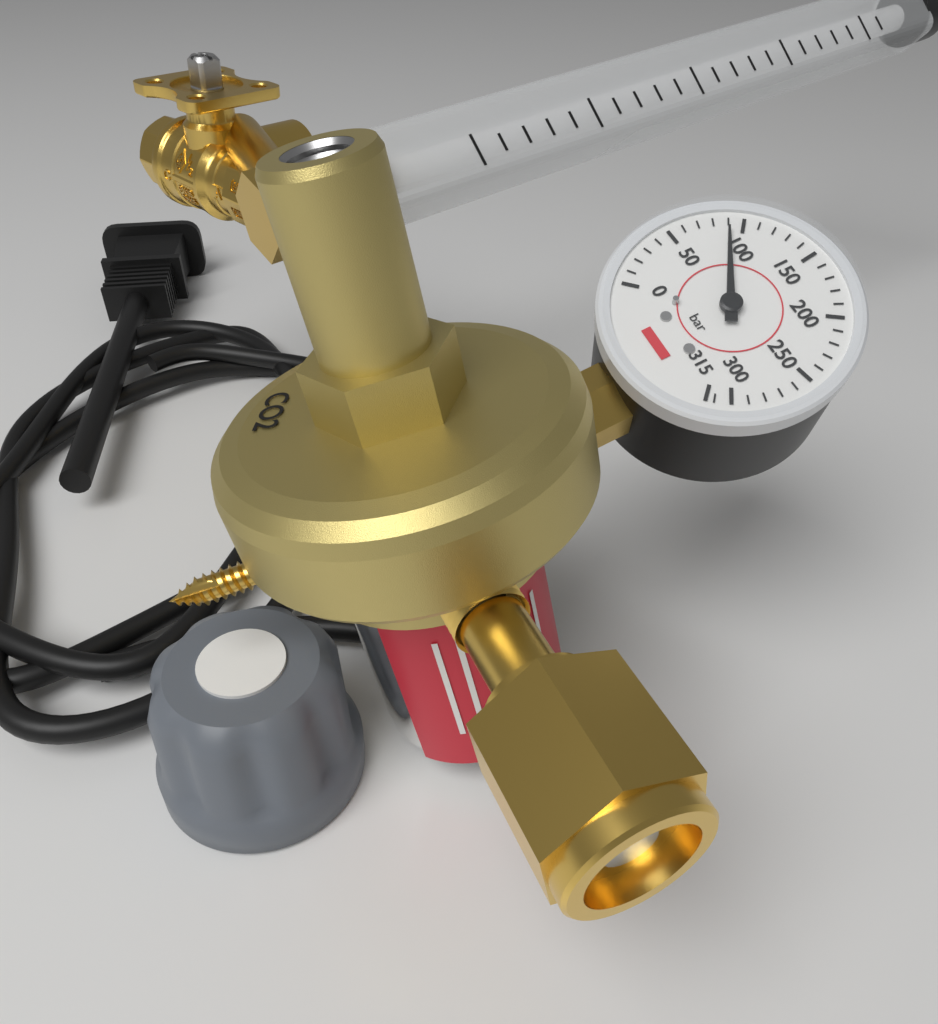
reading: 90 bar
